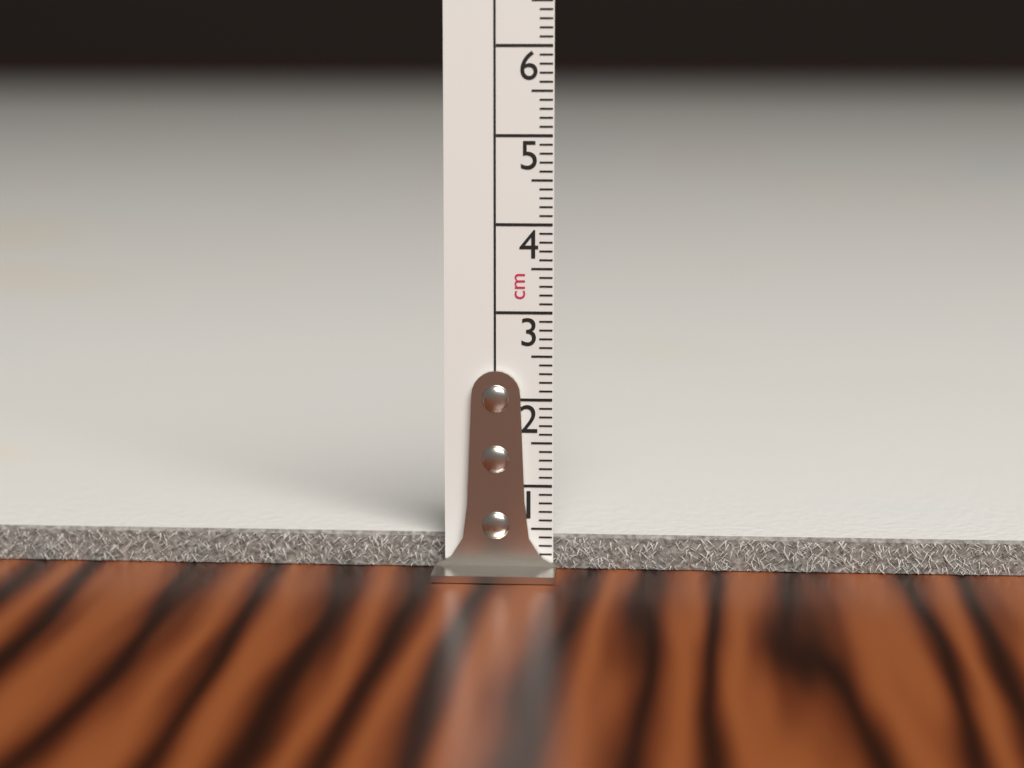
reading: 0.4 cm
